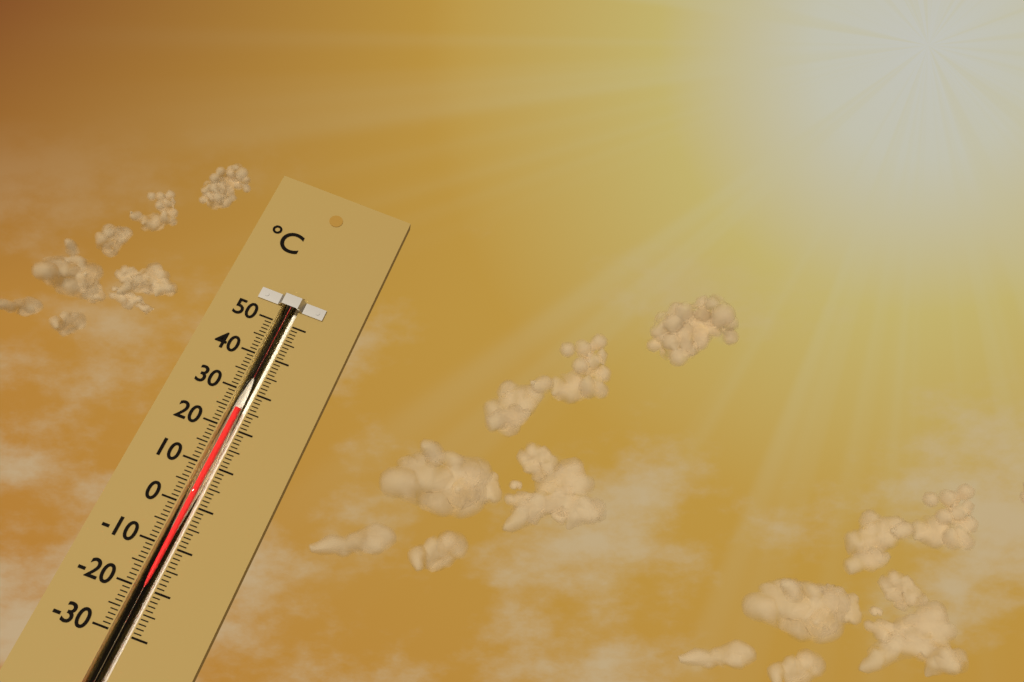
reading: 25 °C
